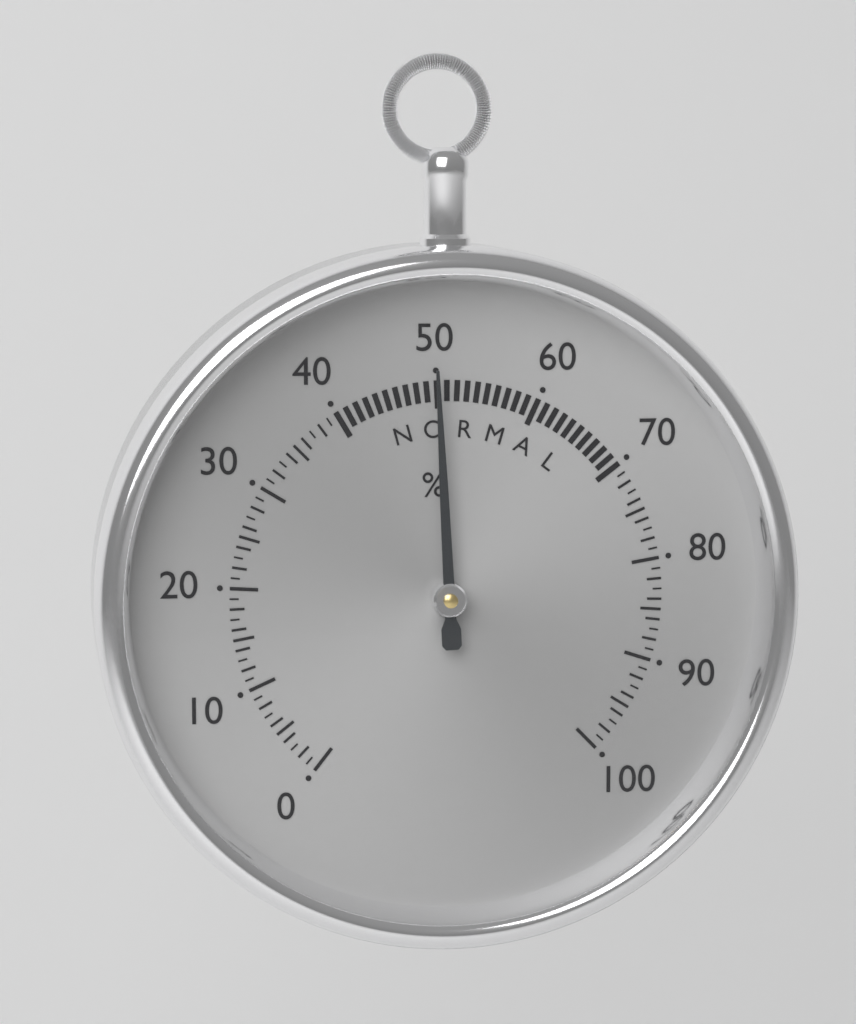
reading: 50 %
